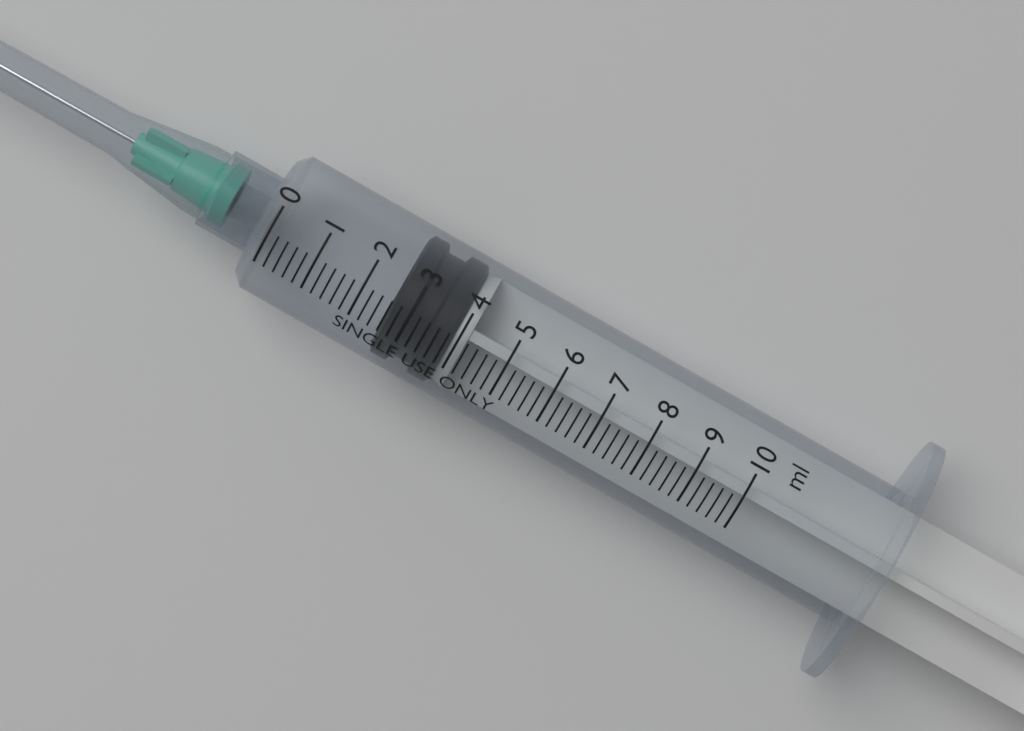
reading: 2.6 ml
